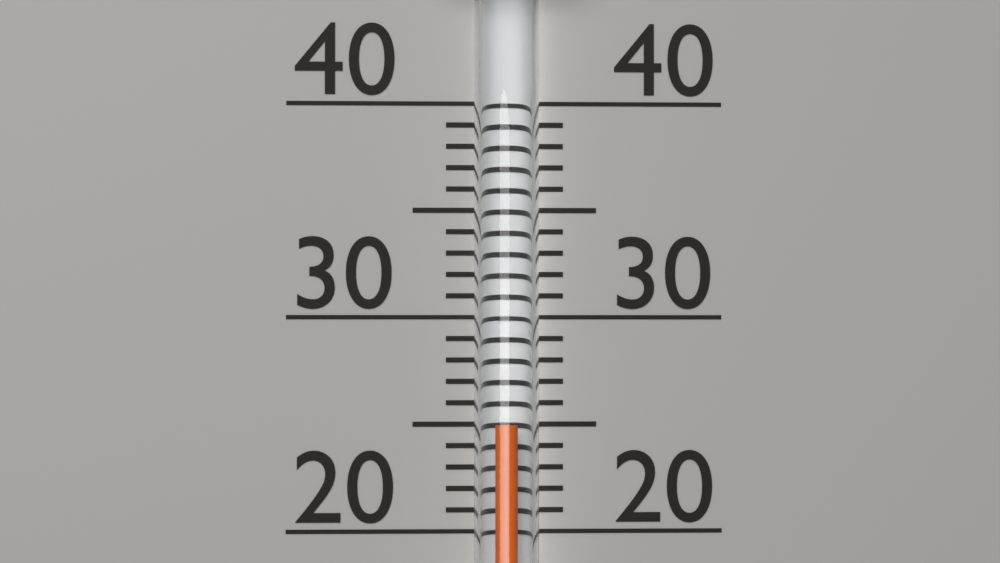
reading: 25 (no unit)
